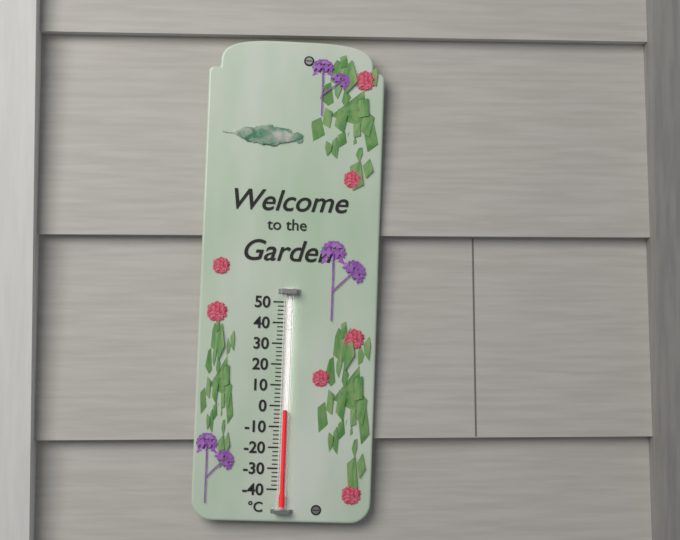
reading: -2 °C
